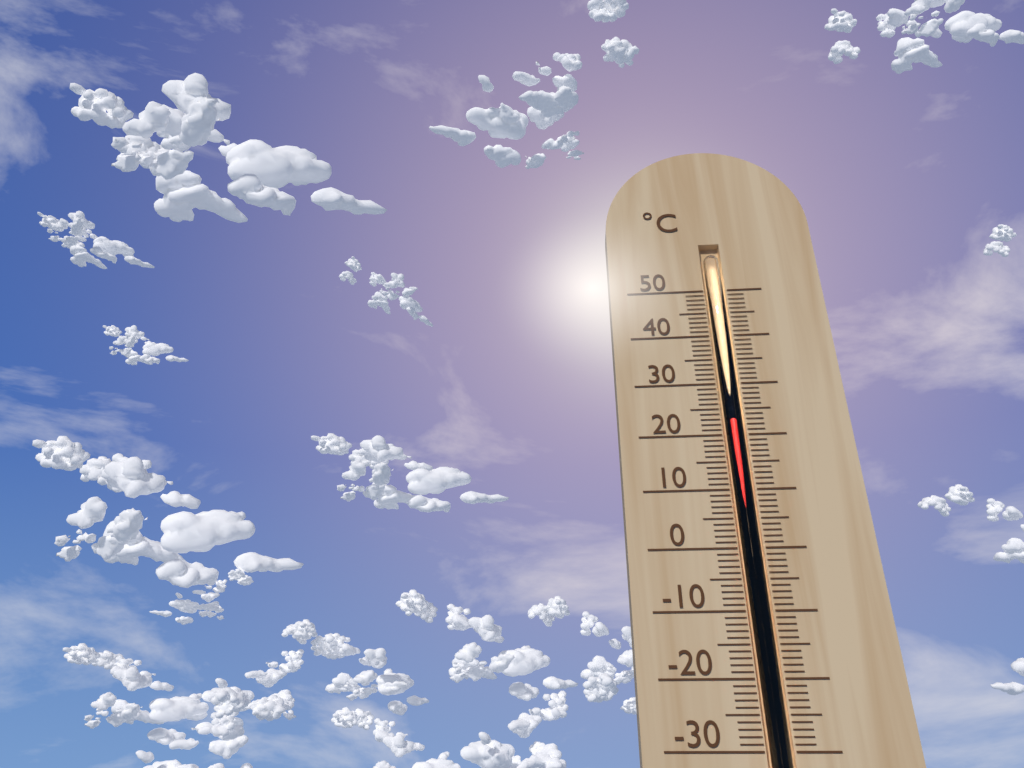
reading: 23 °C
